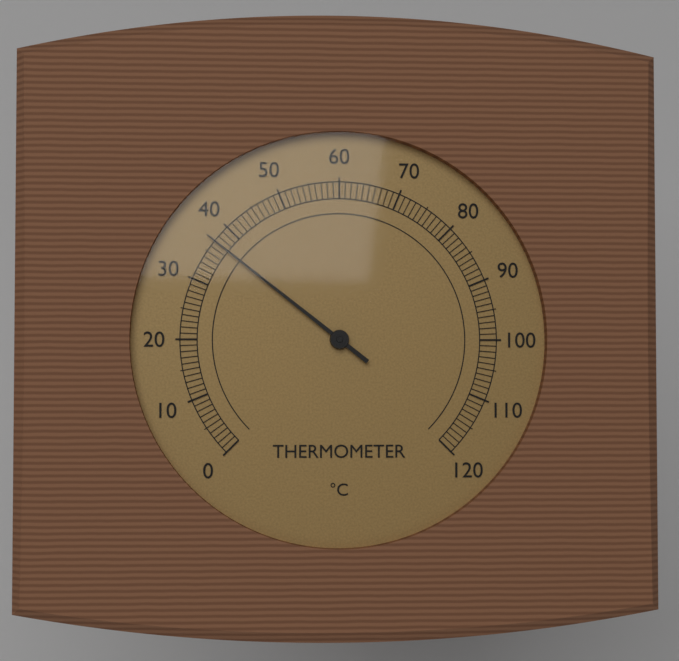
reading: 37 °C
